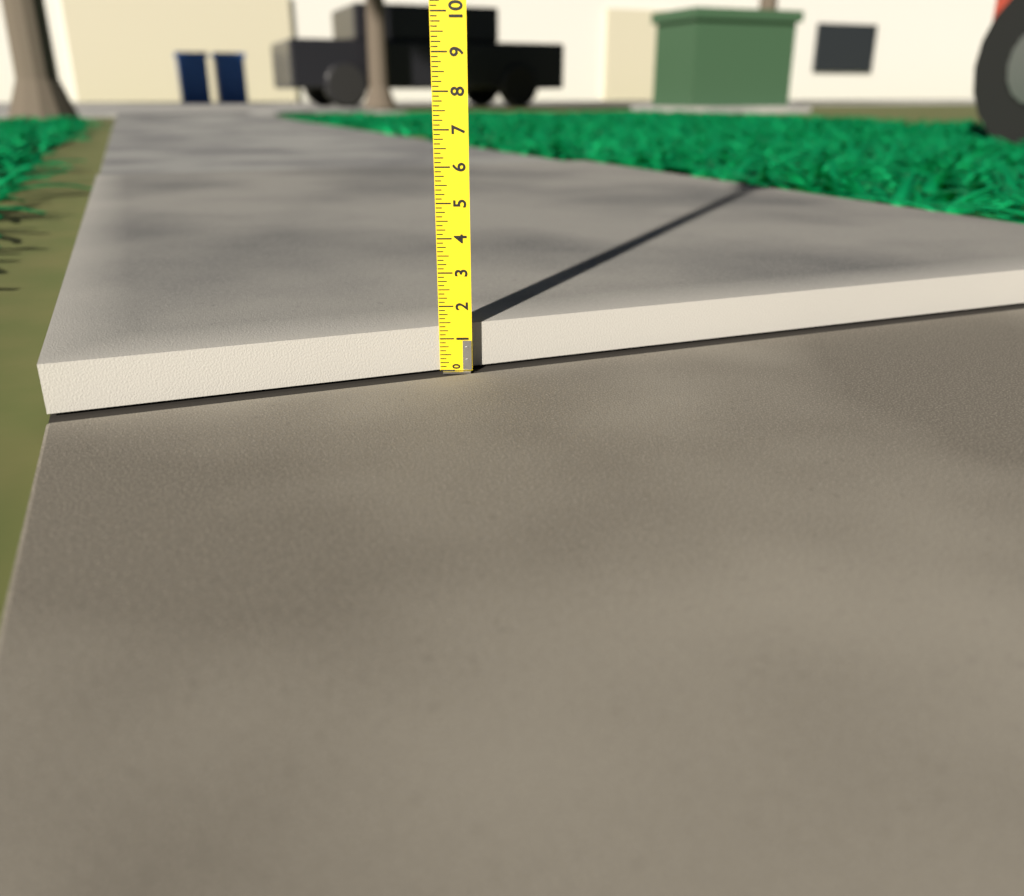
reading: 1.375 (no unit)
